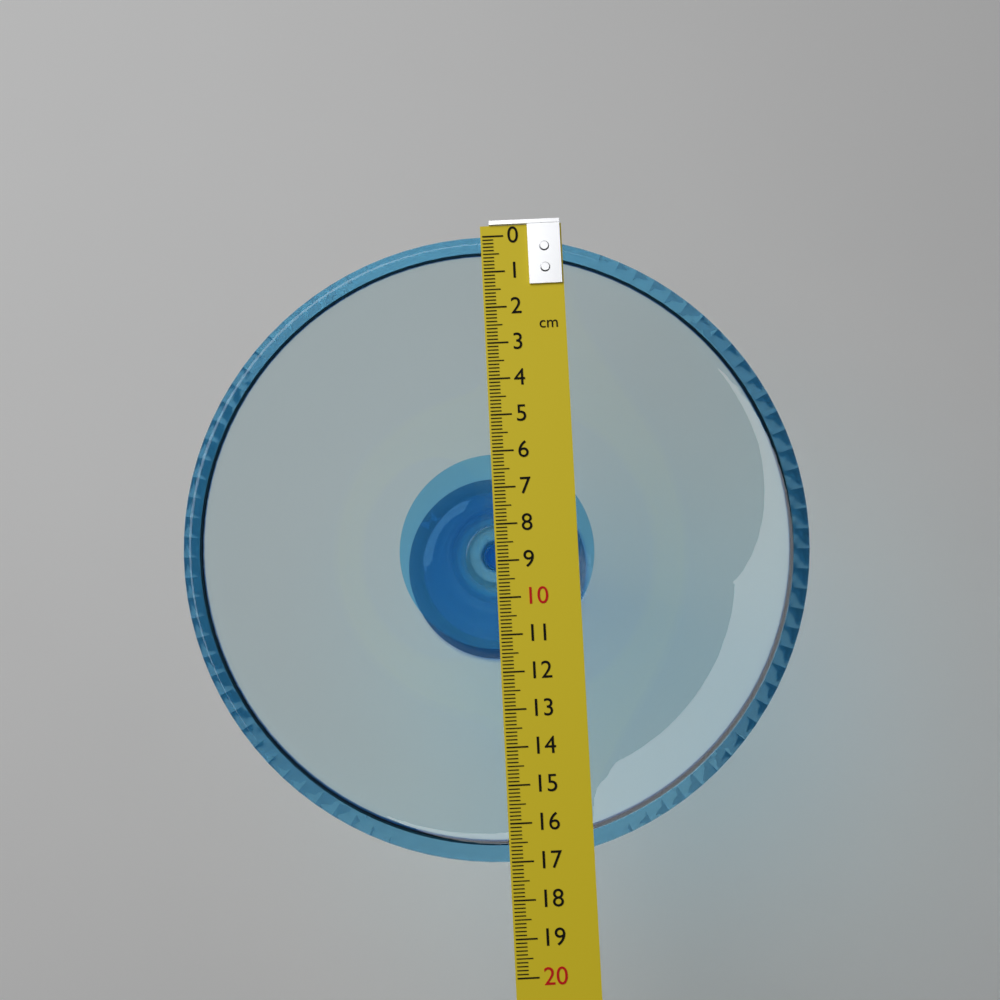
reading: 17.0 cm
